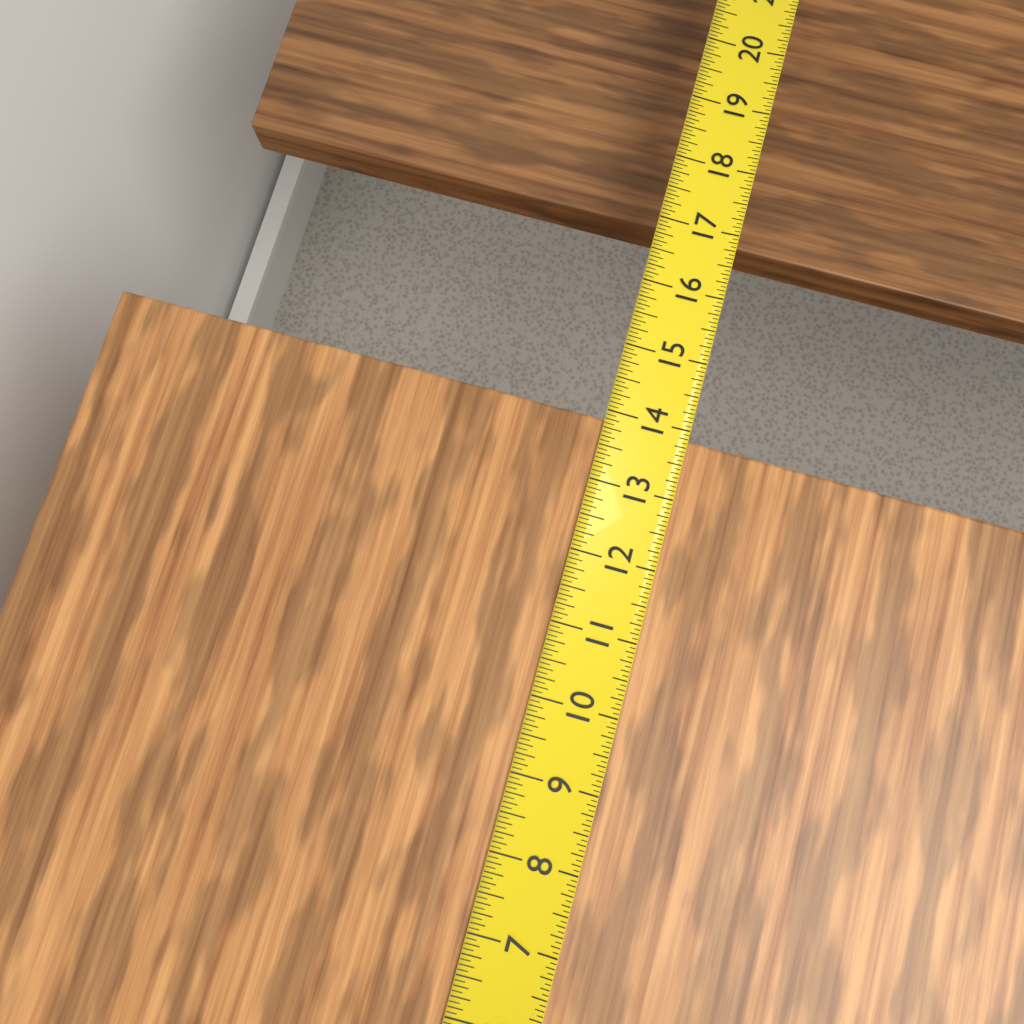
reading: 13.8750 in
